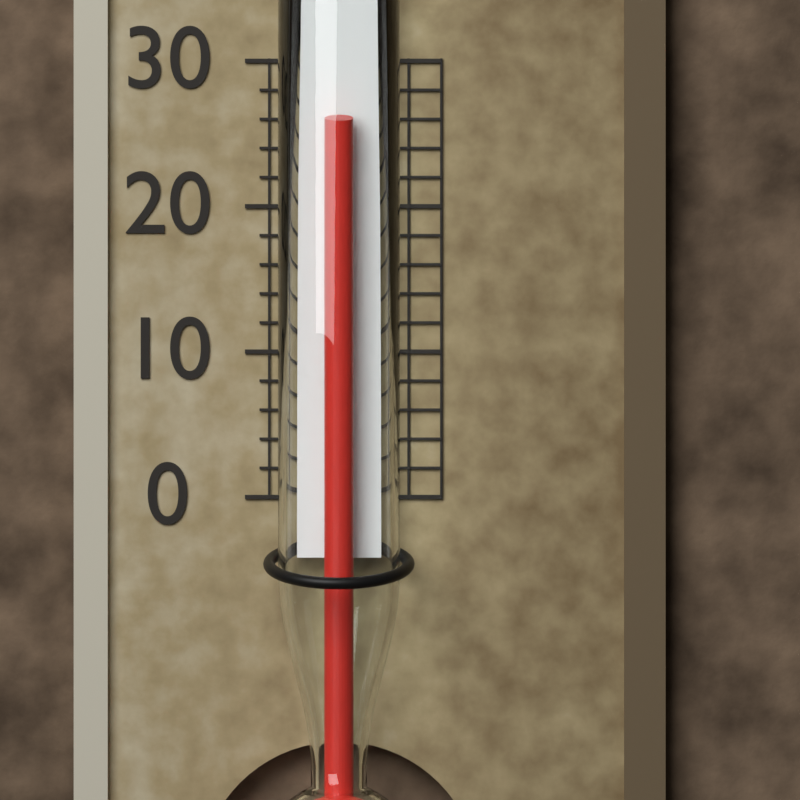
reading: 25 (no unit)
